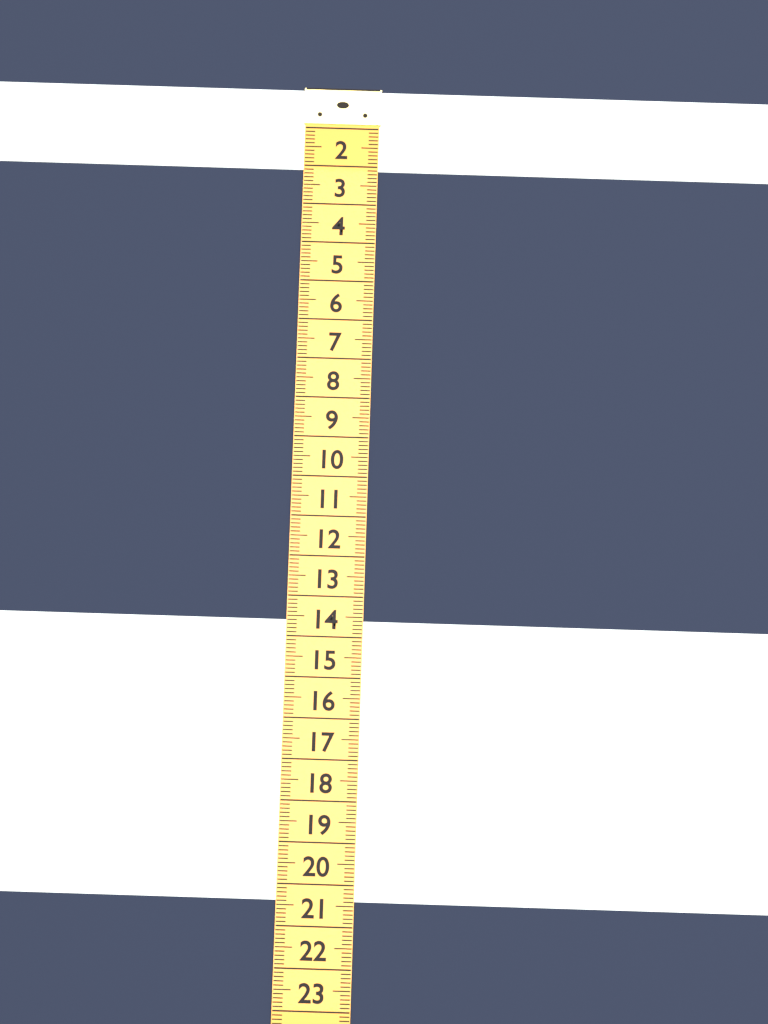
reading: 2.1 (no unit)
